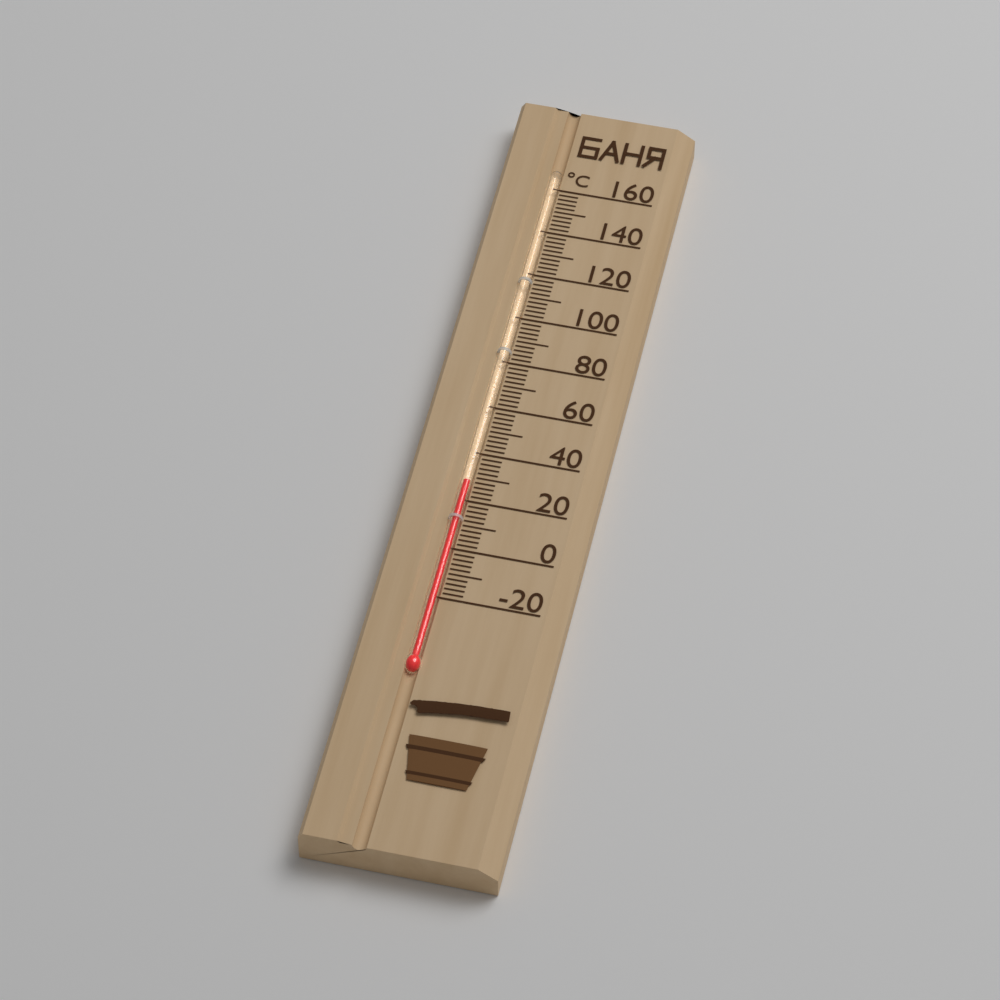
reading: 28 °C
